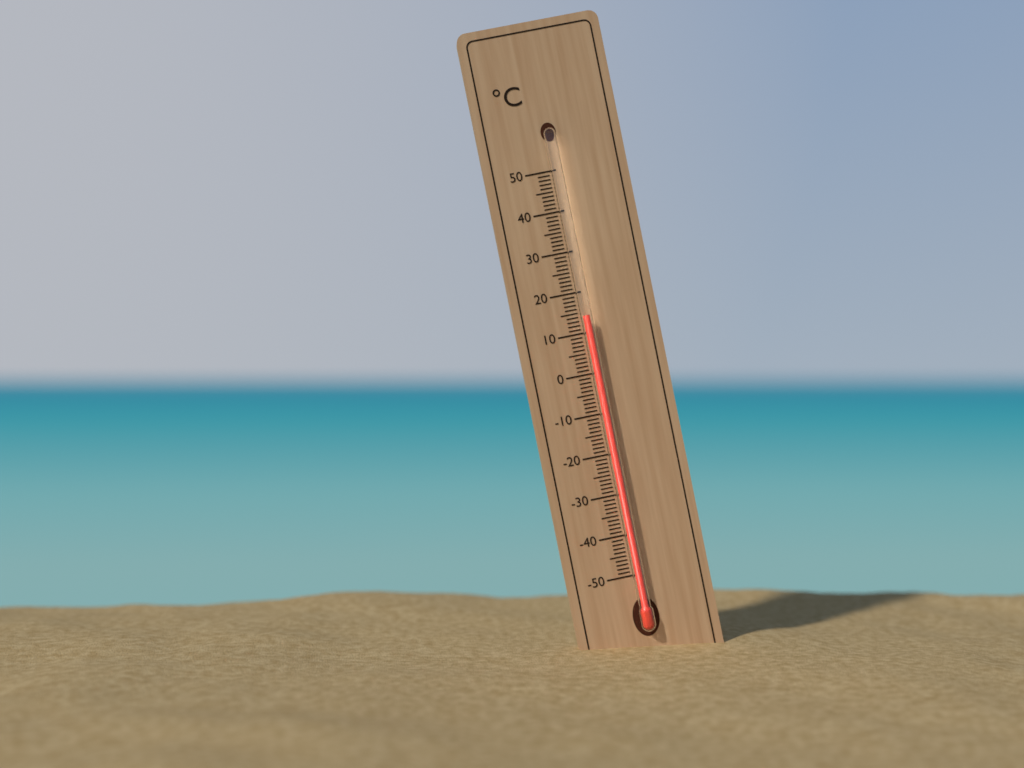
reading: 14 °C
